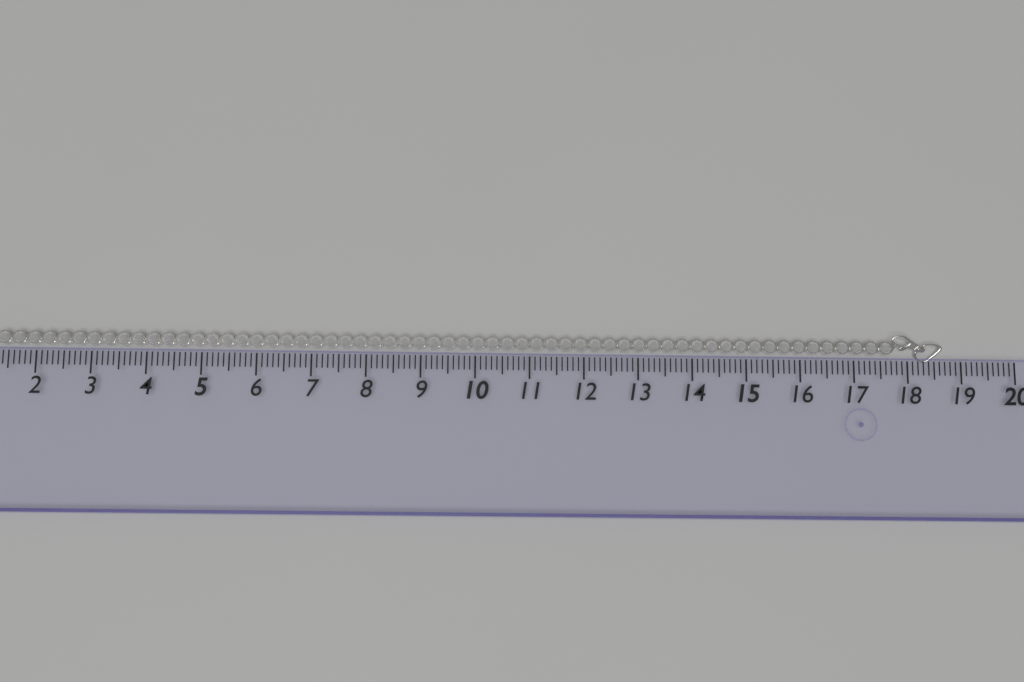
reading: 18.7 (no unit)
